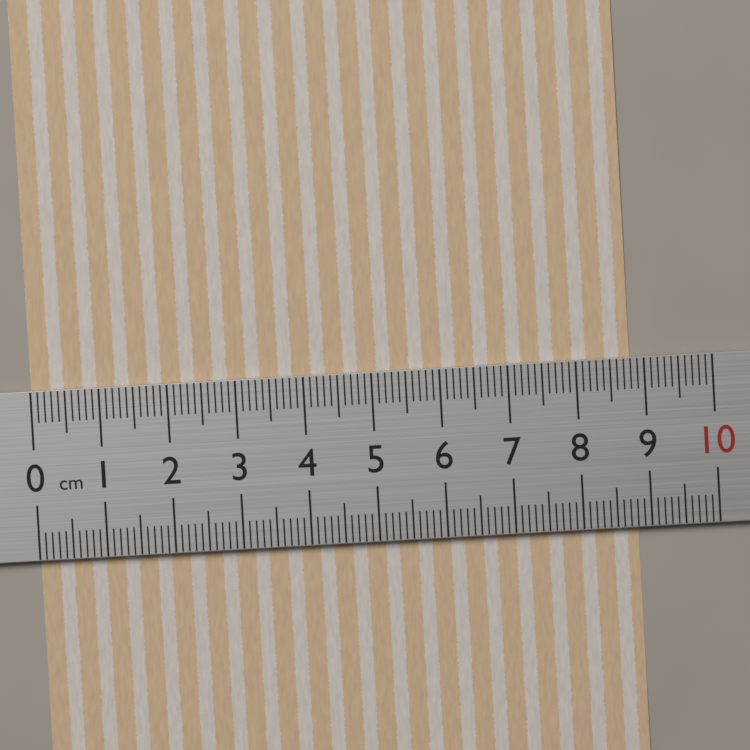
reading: 8.8 cm
